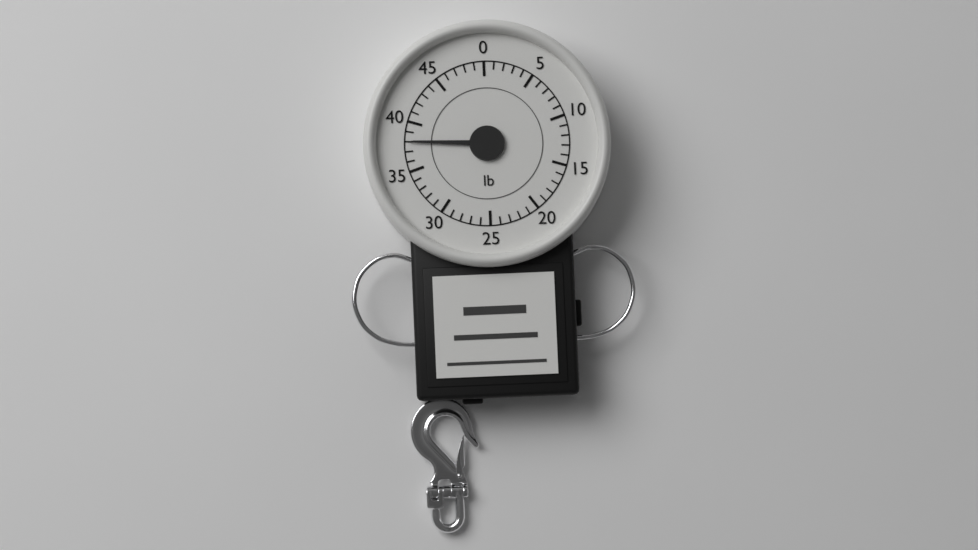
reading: 38 lb
